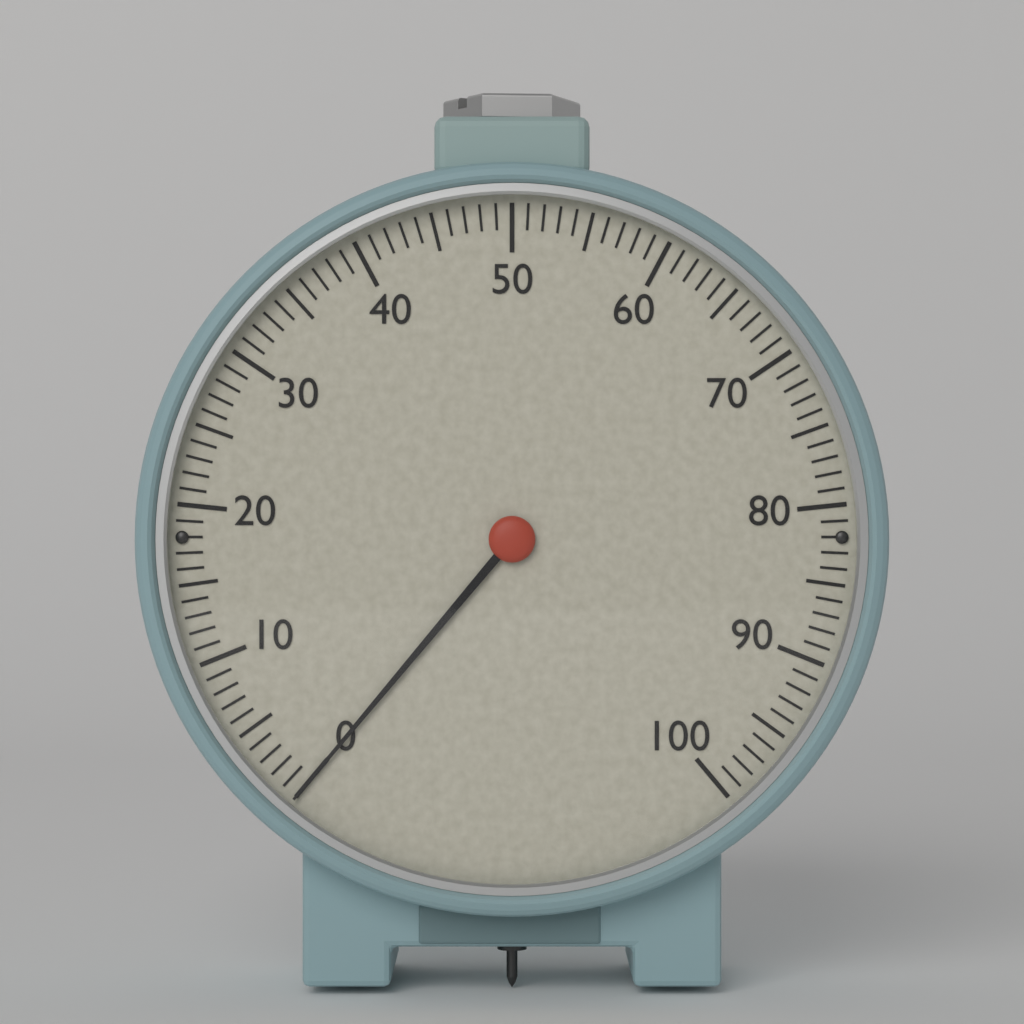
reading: 0 (no unit)
